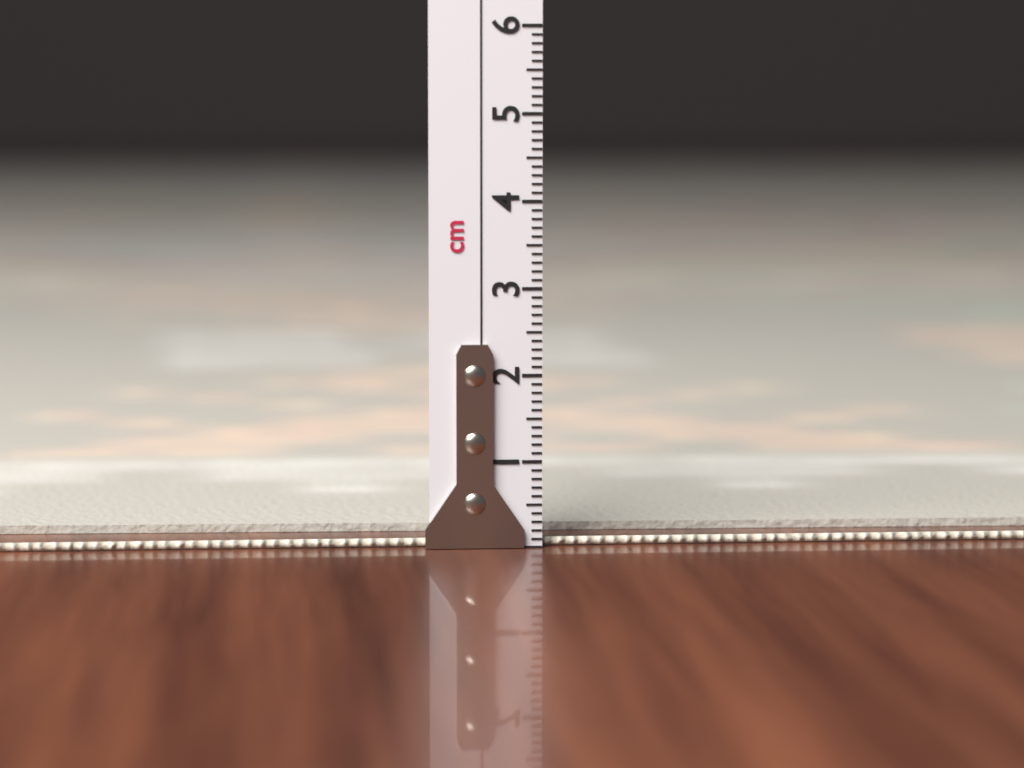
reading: 0.1 cm
